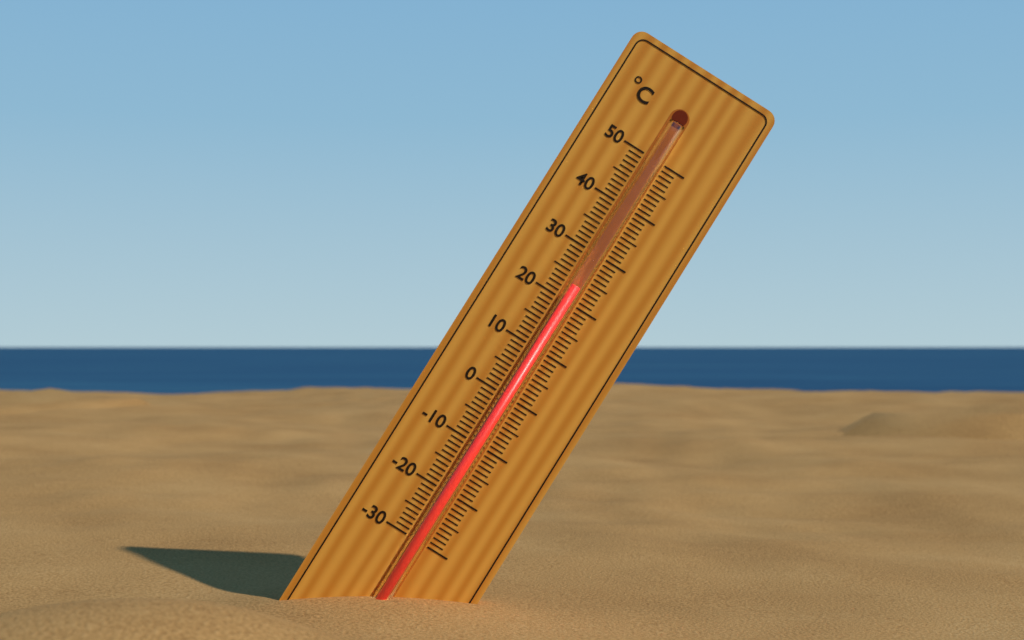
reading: 23 °C
